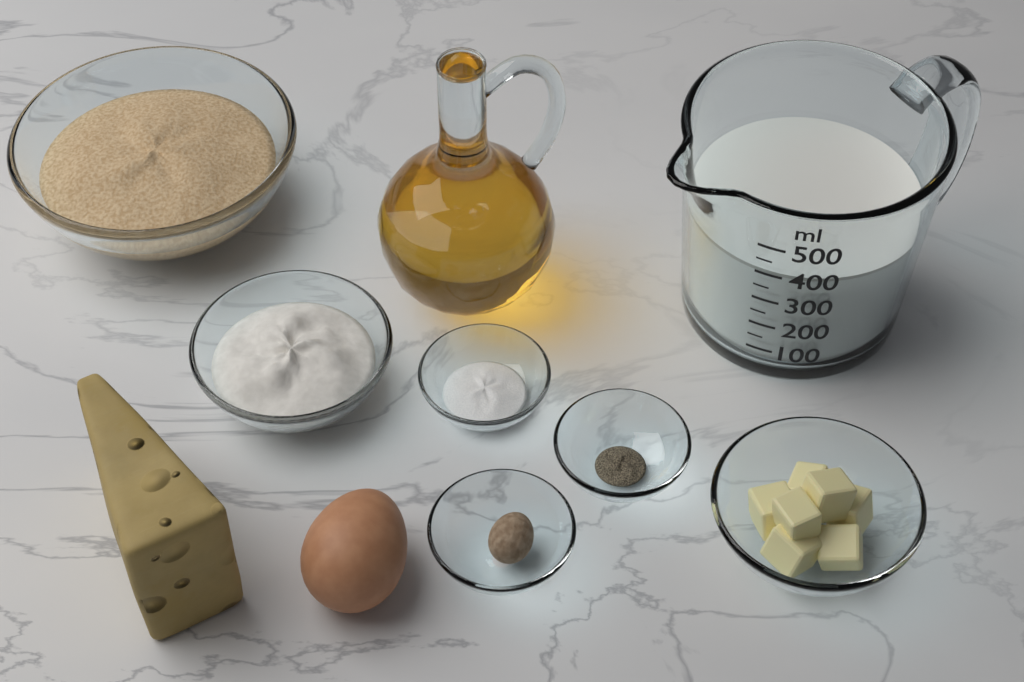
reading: 400 ml
